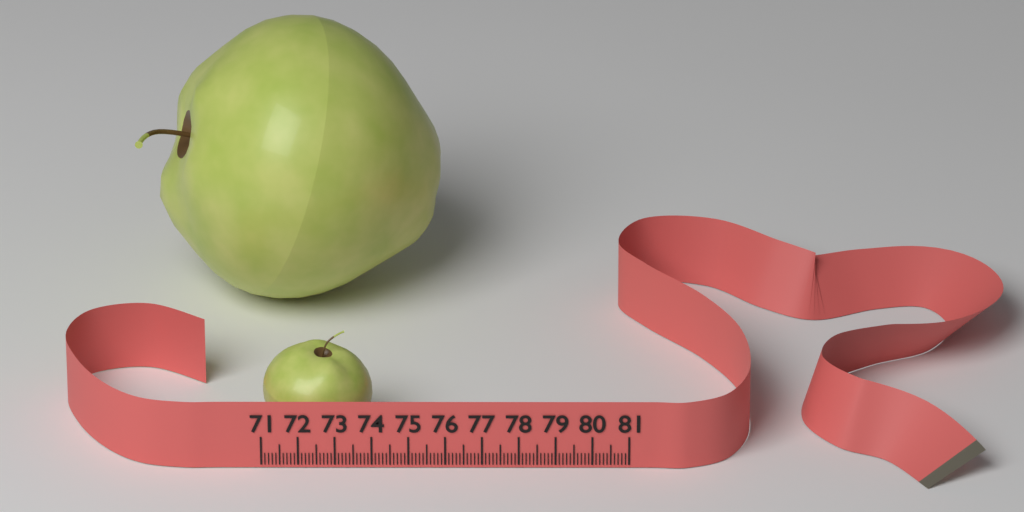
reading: 74.0 (no unit)
